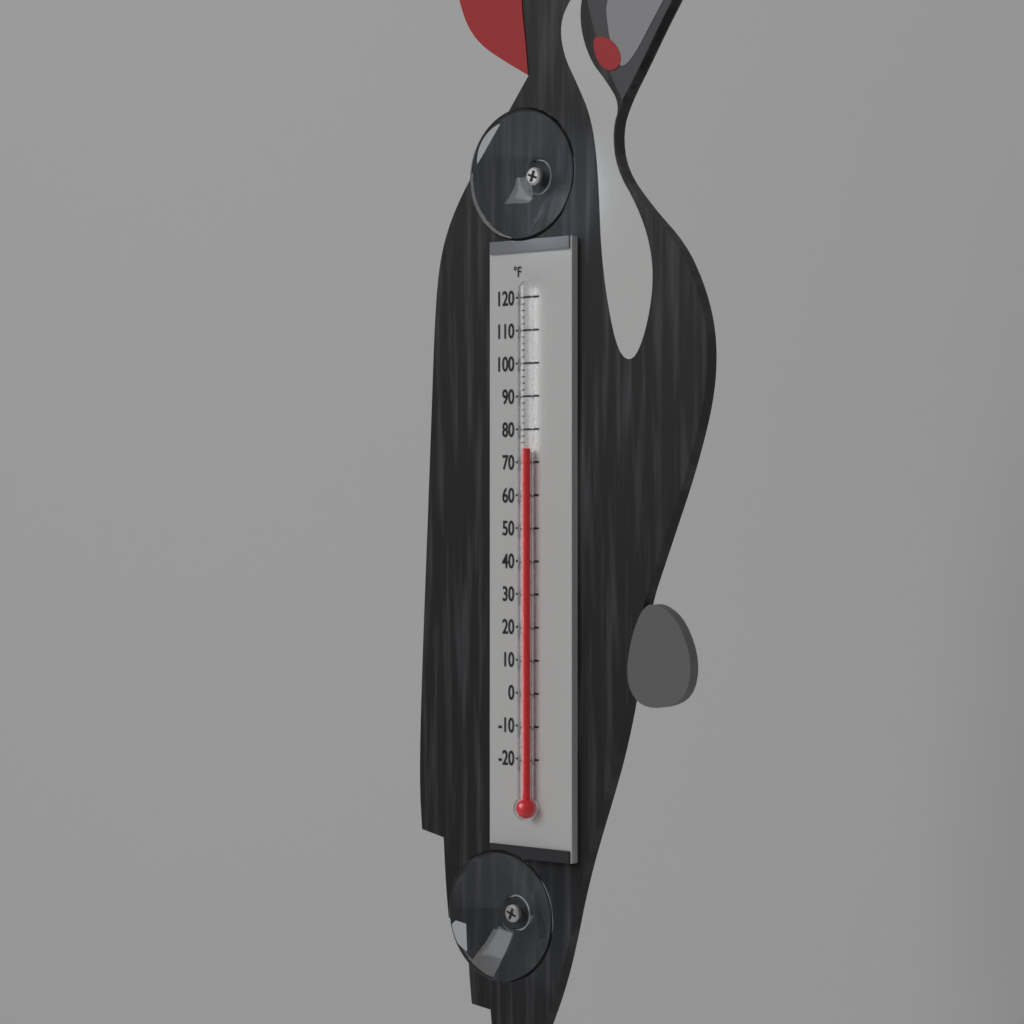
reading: 74 °F
